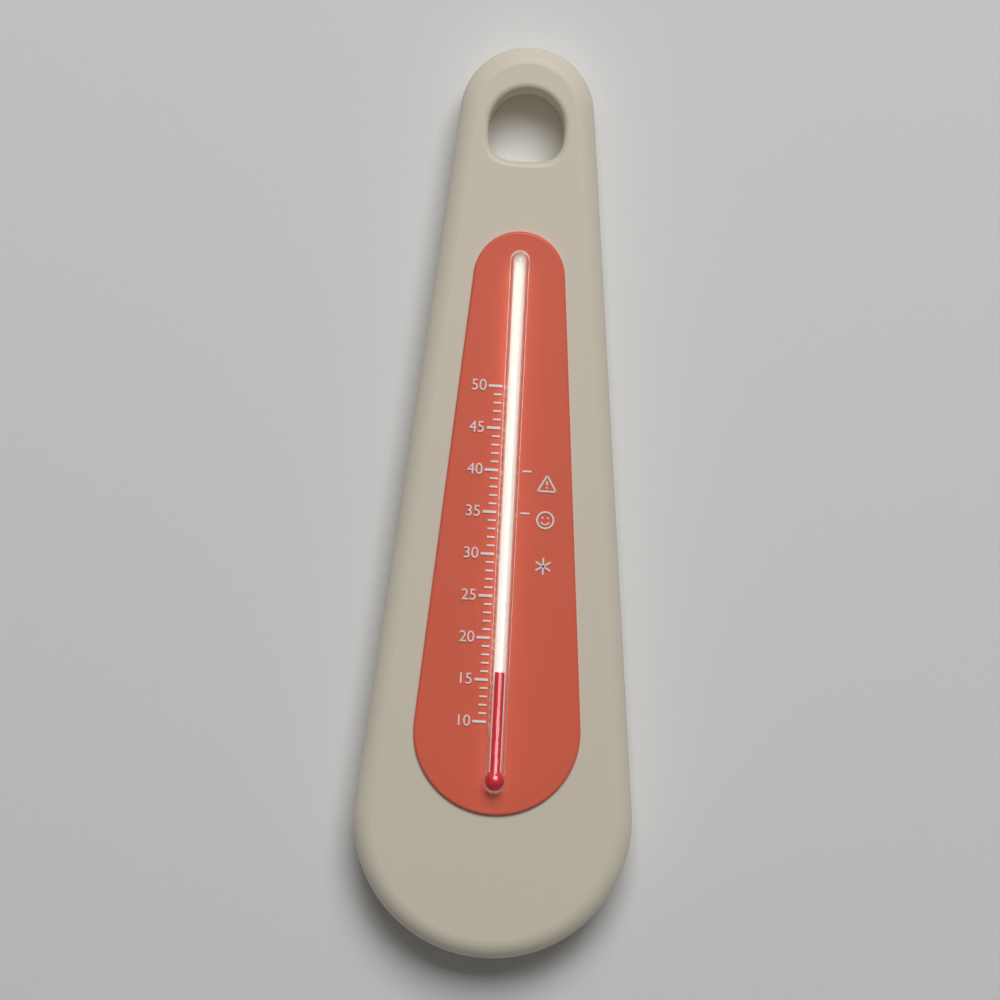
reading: 16 (no unit)
